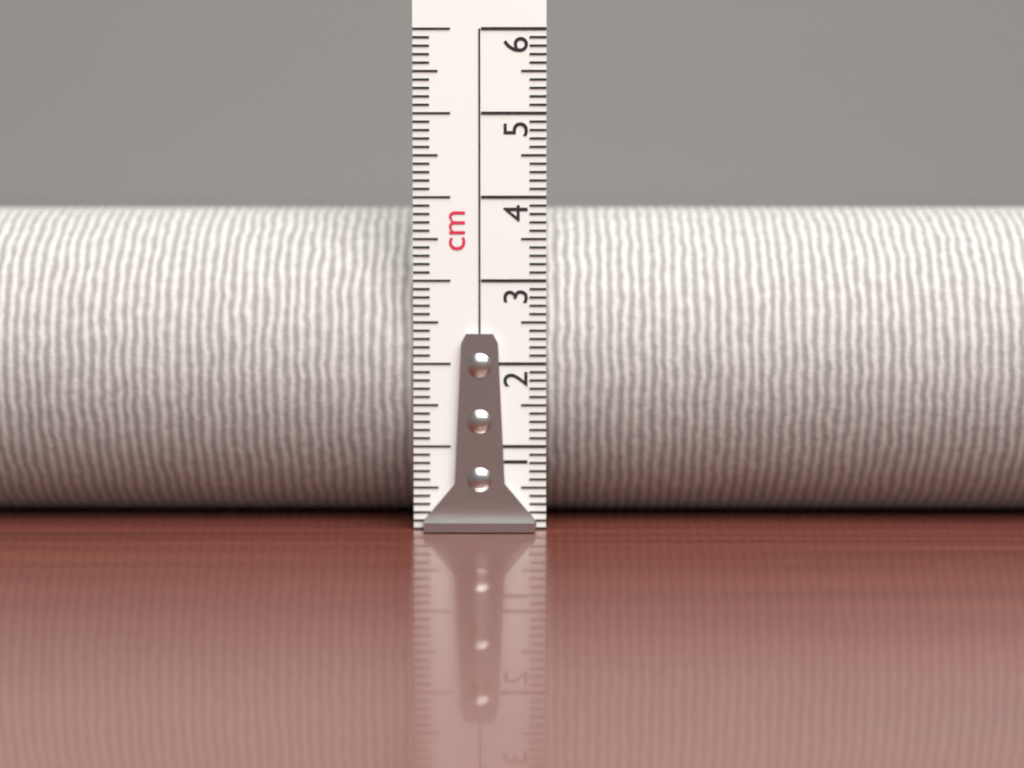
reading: 3.9 cm
